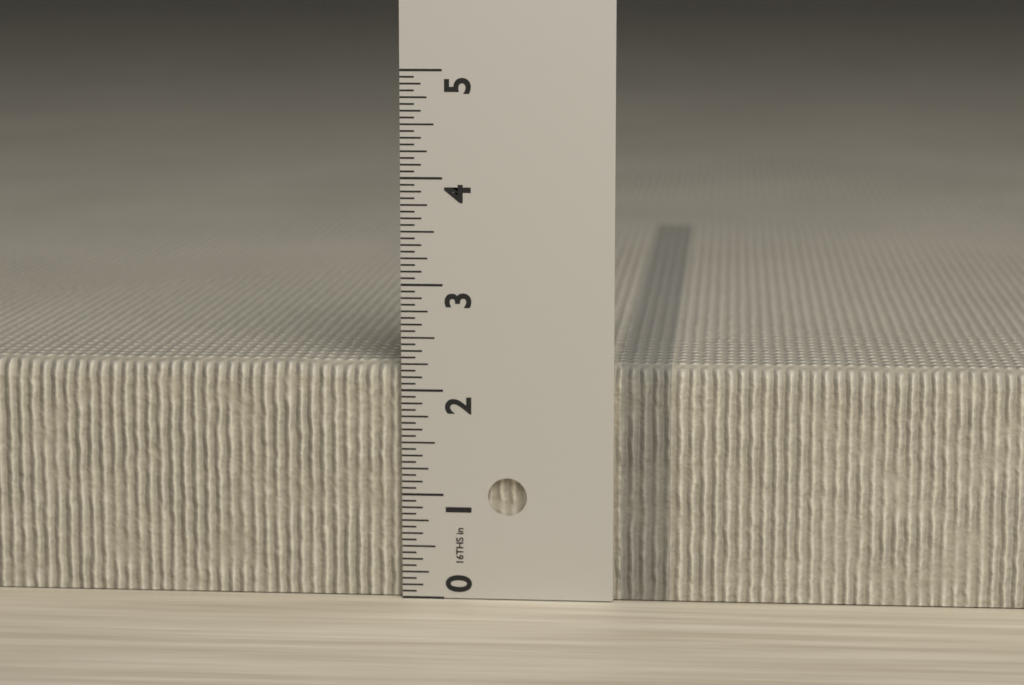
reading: 2.2500 in
